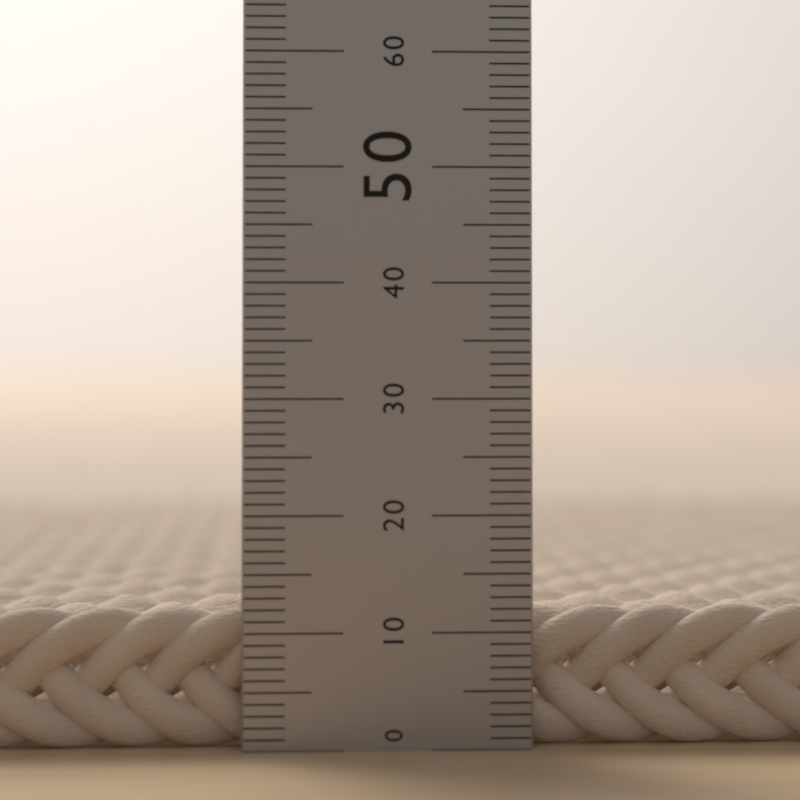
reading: 12 (no unit)
